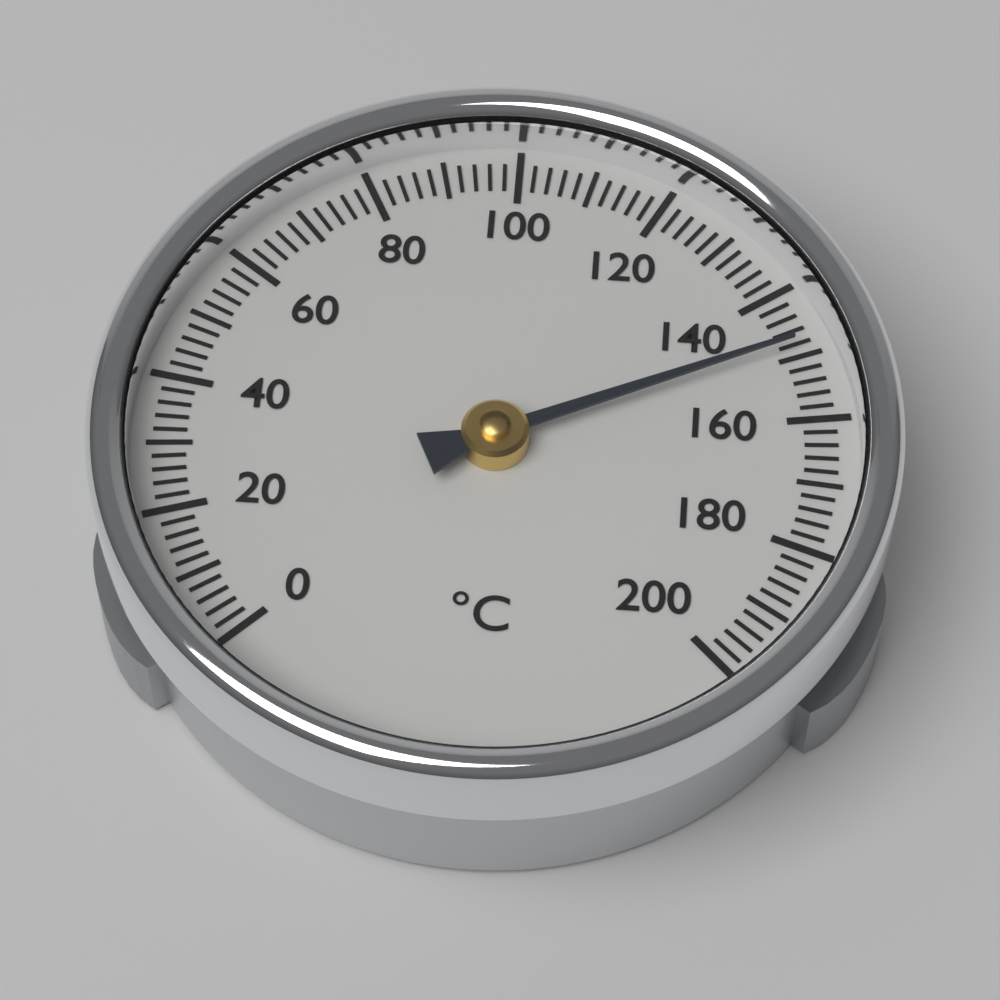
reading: 148 °C
